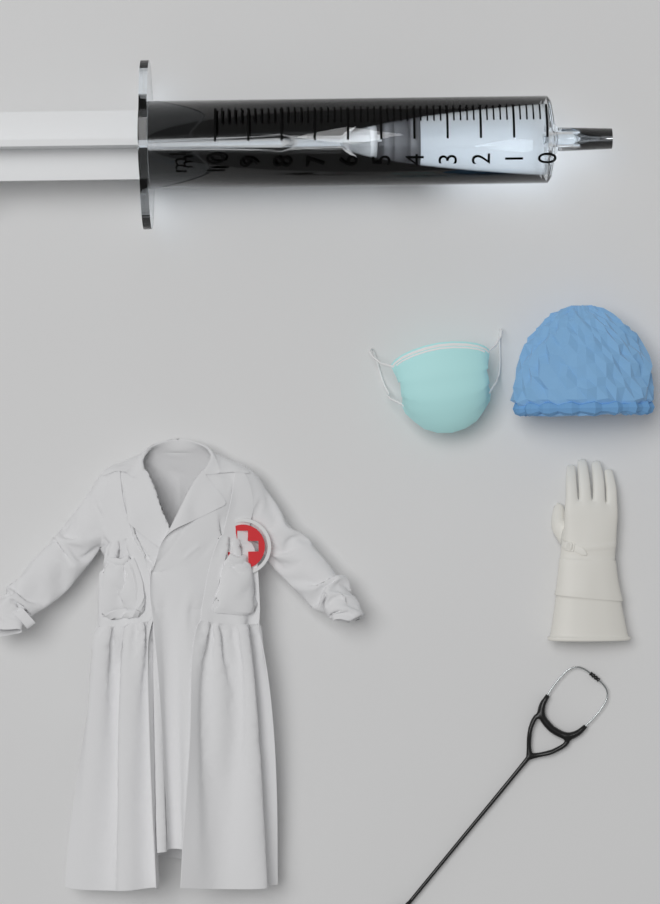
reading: 3.8 ml
